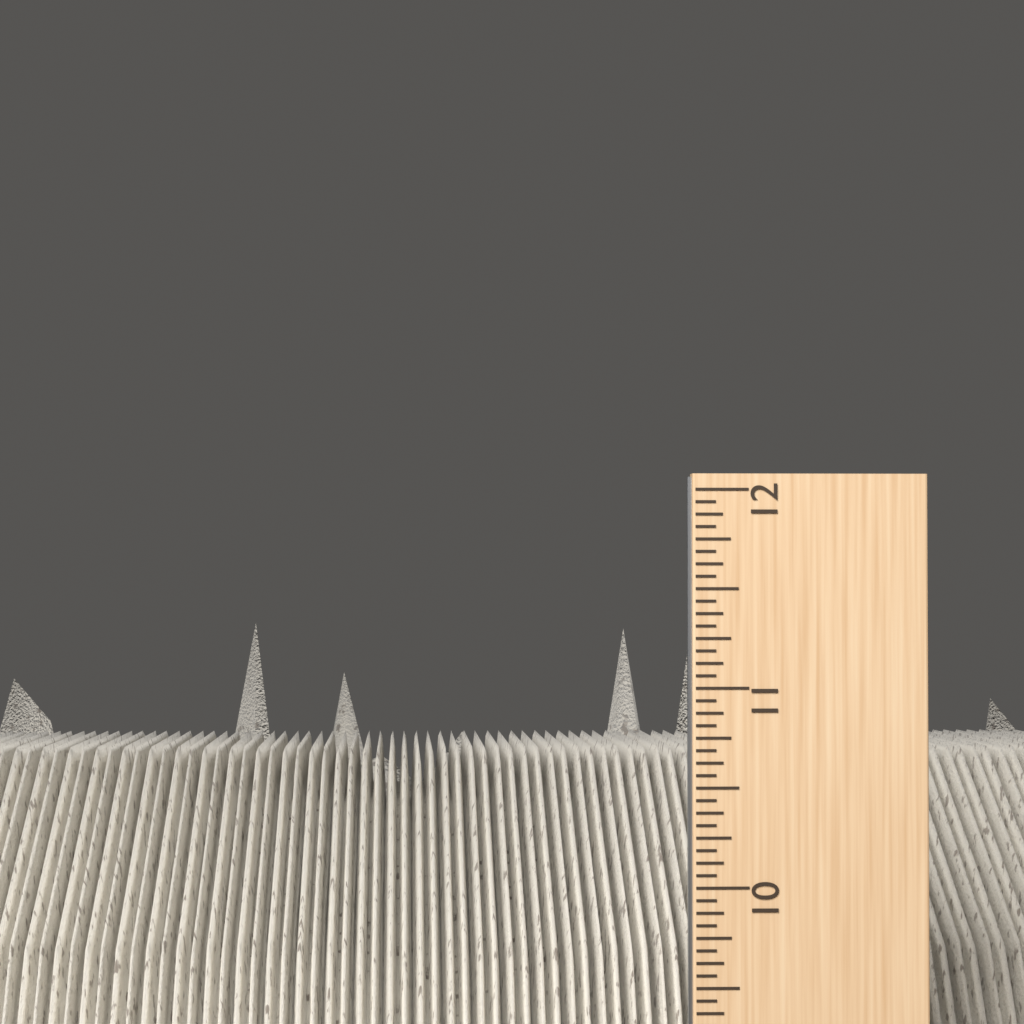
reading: 11.3125 inch
